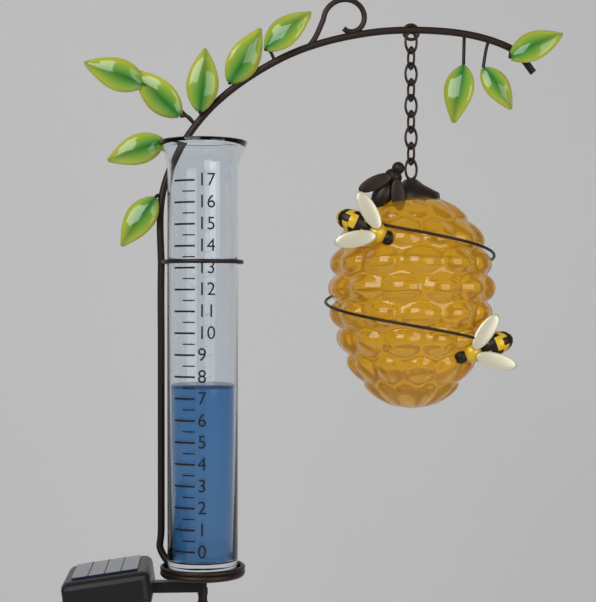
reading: 7.5 (no unit)
